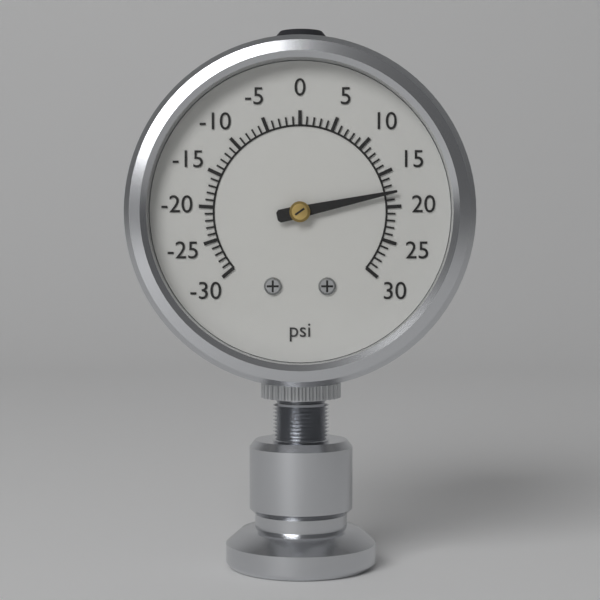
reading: 18 psi
